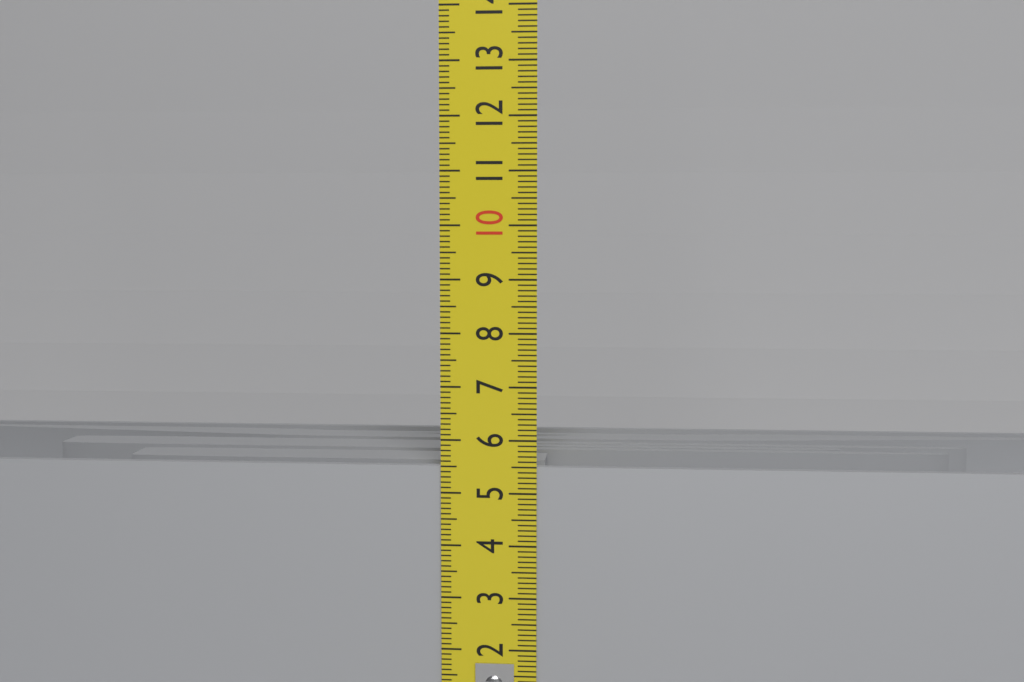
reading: 5.5 cm
